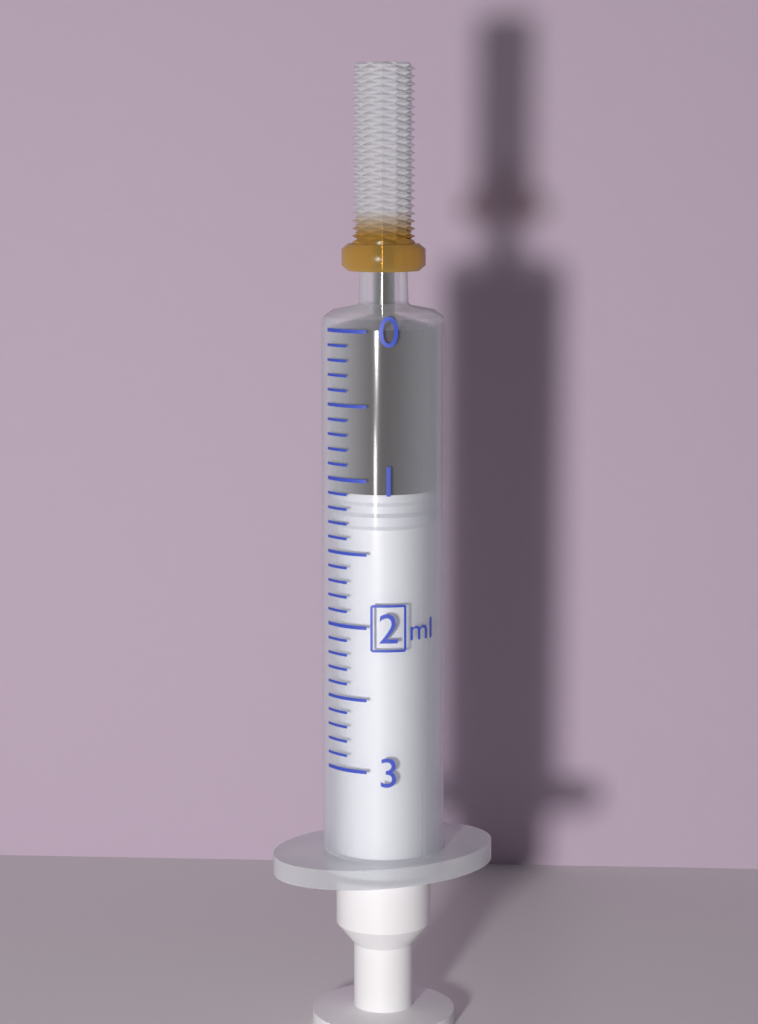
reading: 1.1 ml
